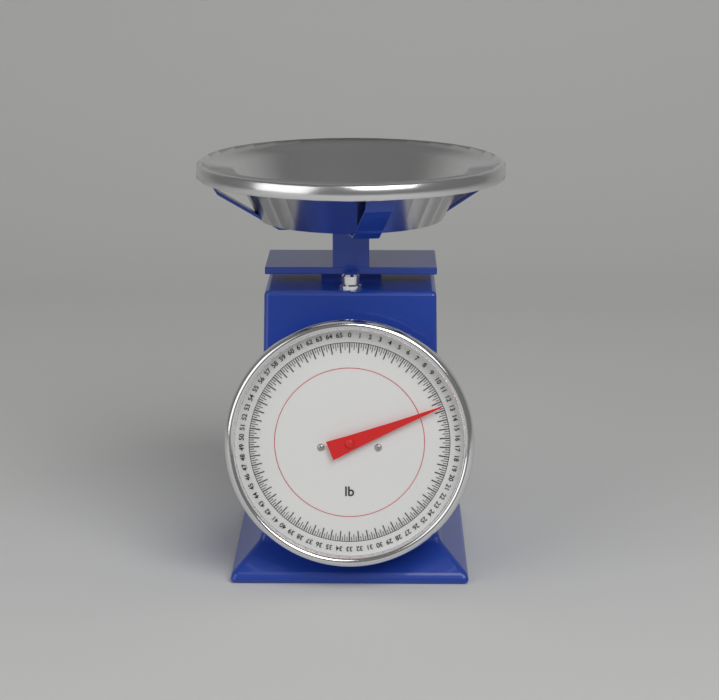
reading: 12.50 lb
